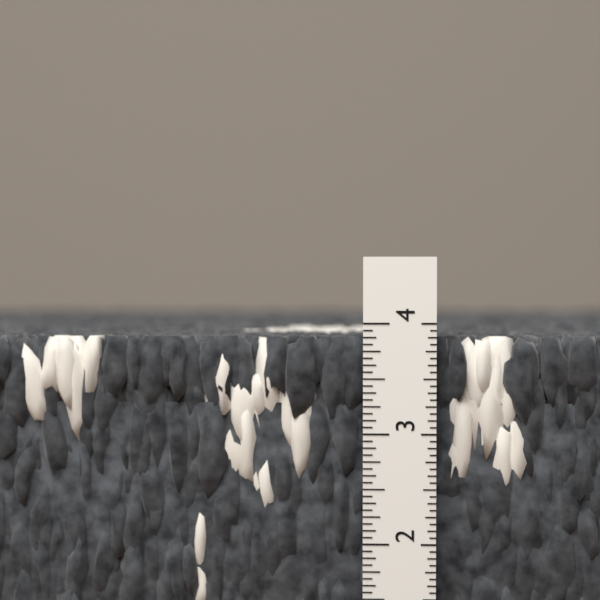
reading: 3.8750 in
